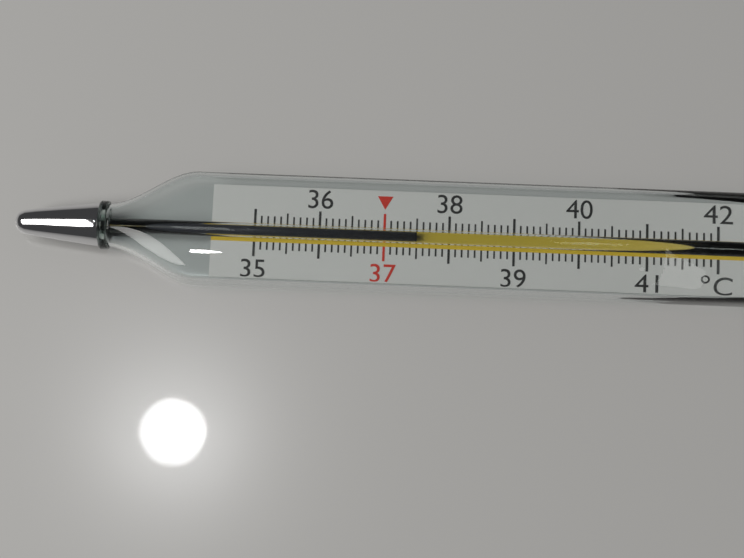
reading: 37.5 °C
